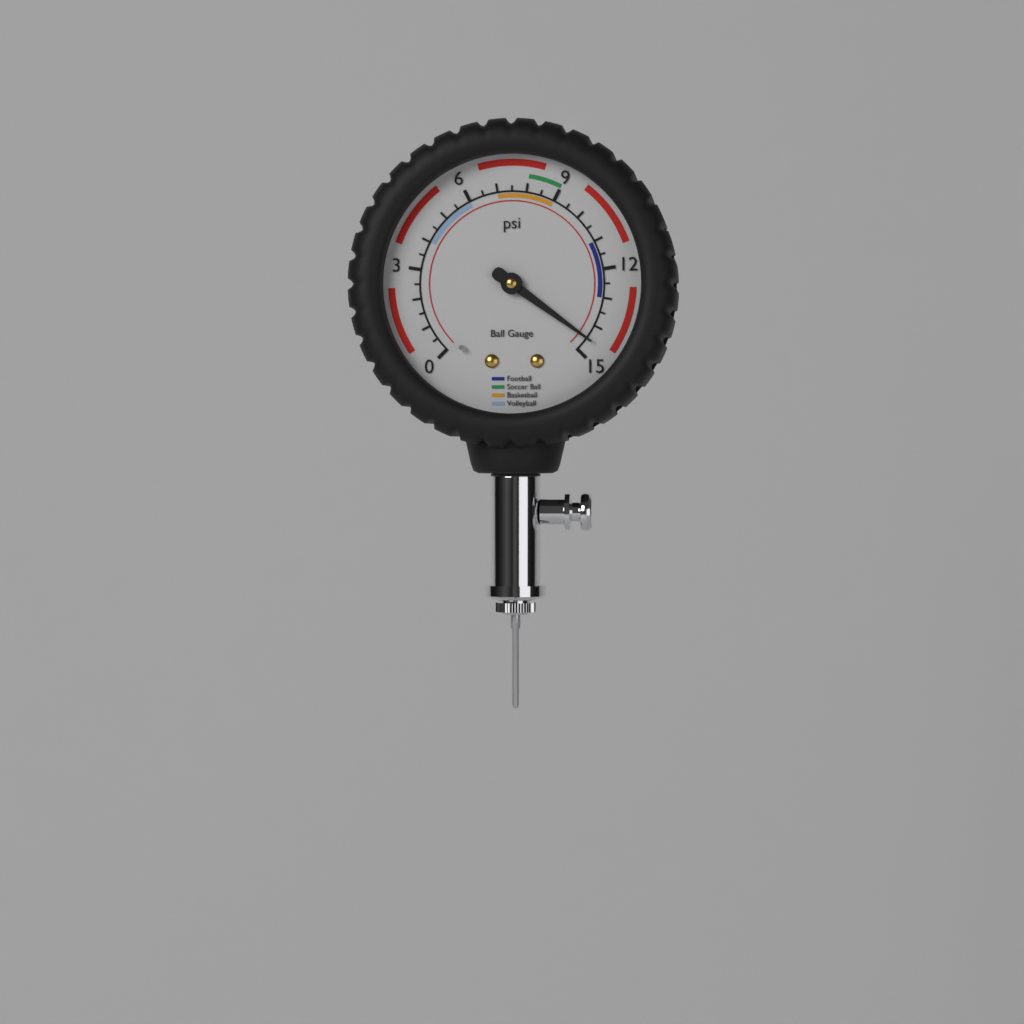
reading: 14.5 psi
